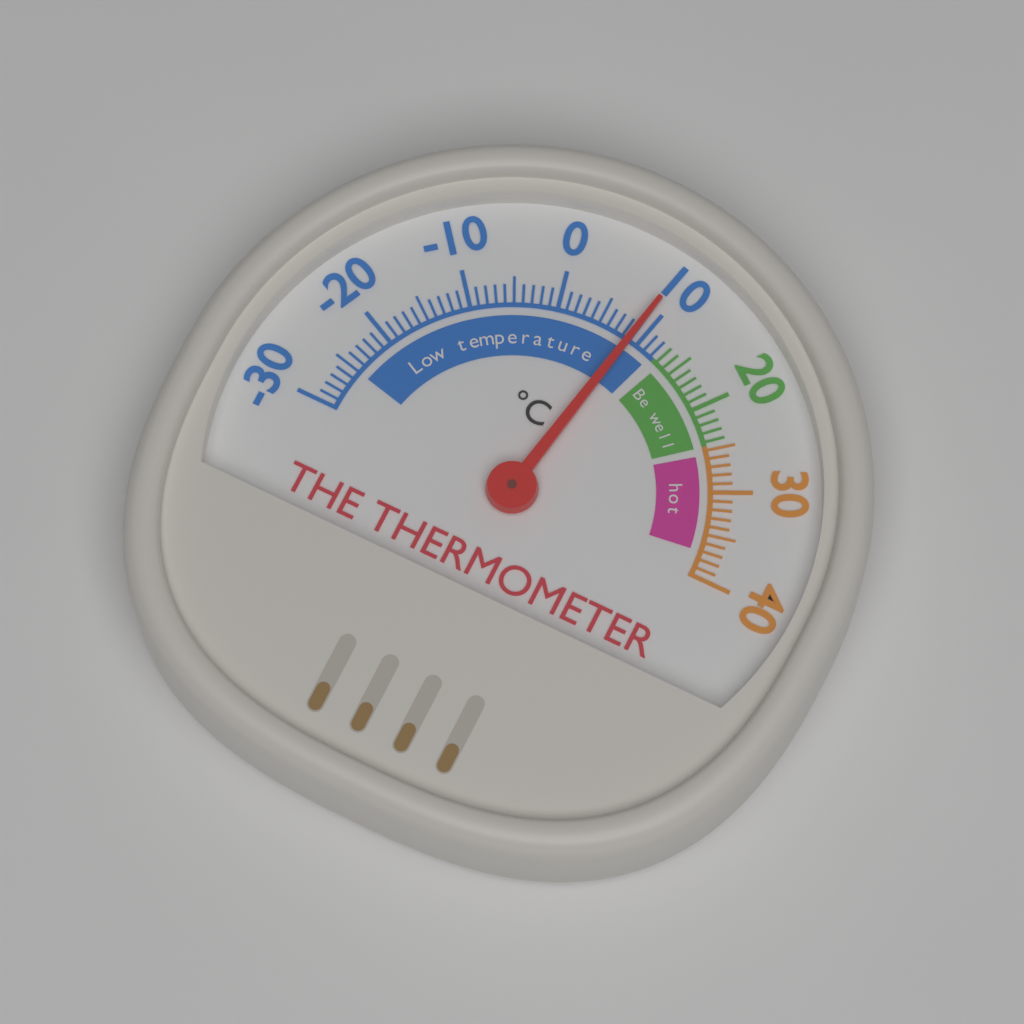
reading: 9 °C
